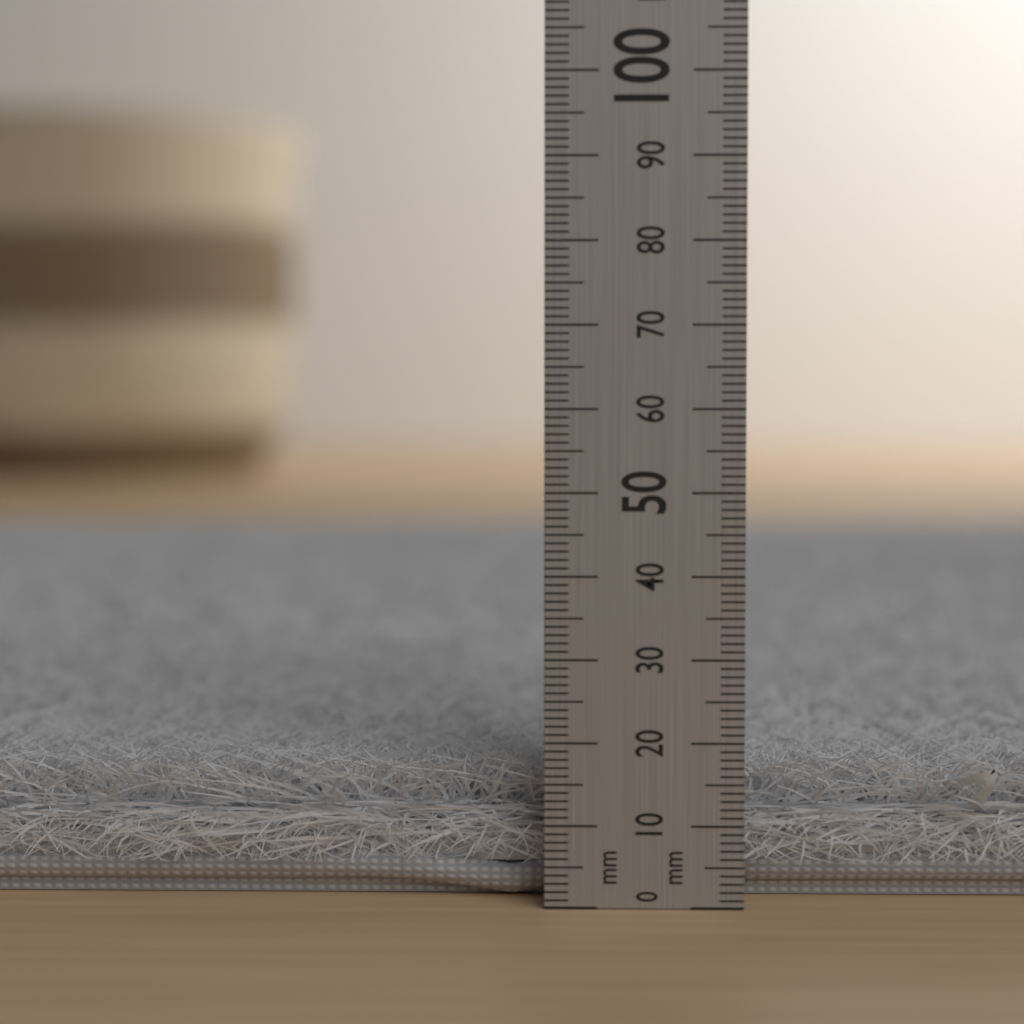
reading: 17 mm
